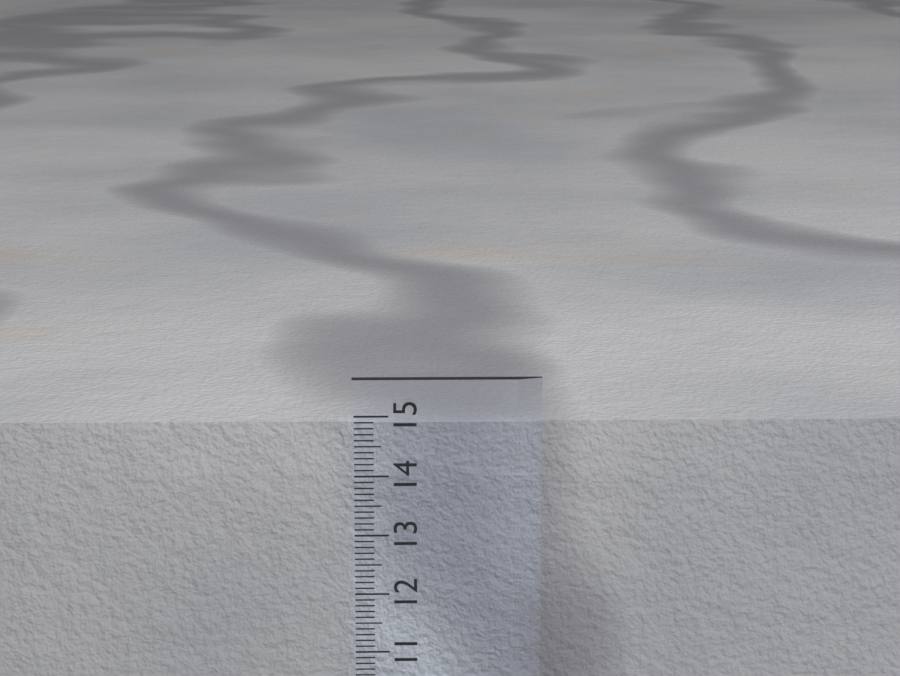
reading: 14.8 cm
